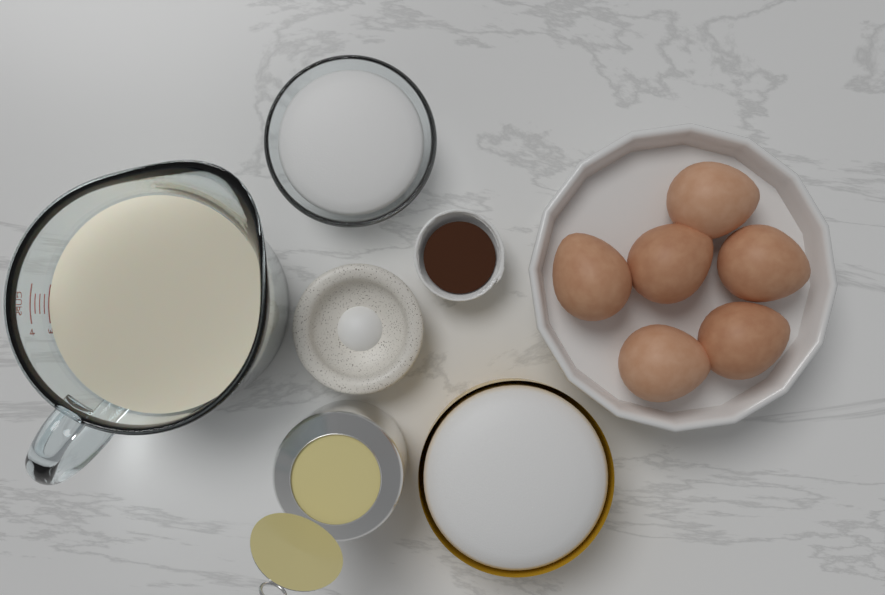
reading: 3.25 cups
